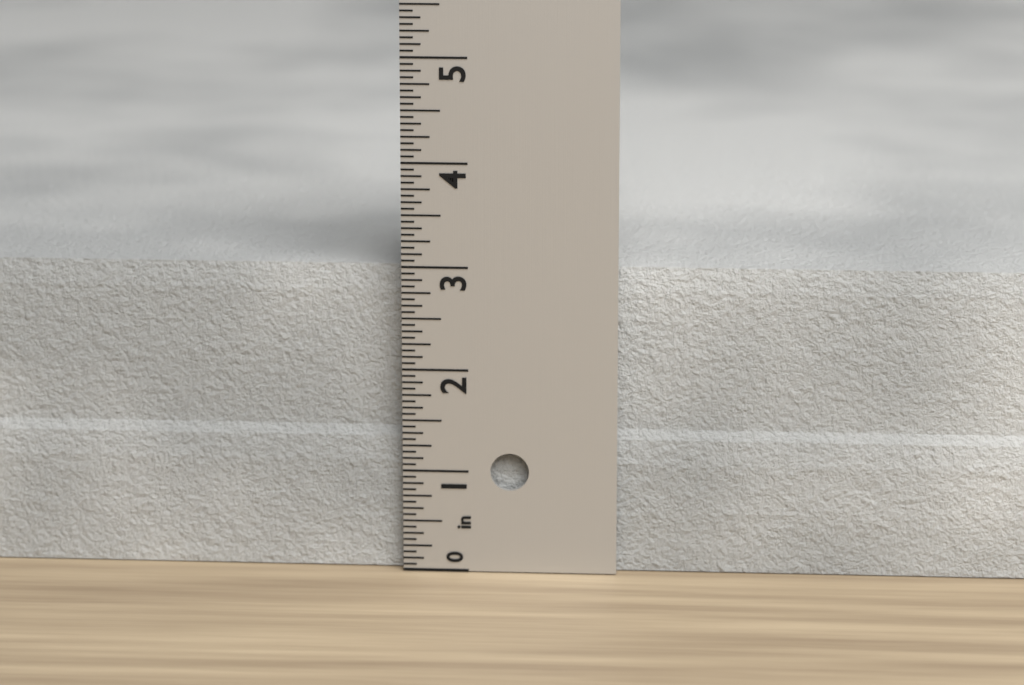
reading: 2.9375 in
